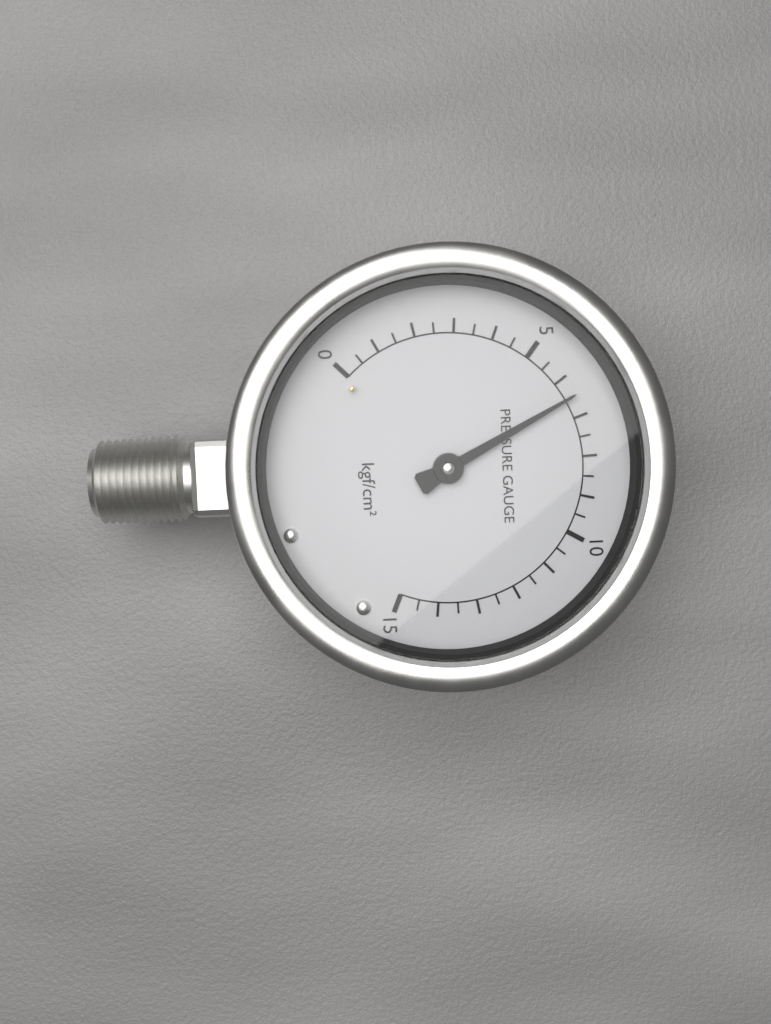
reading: 6.5 kgf/cm²
